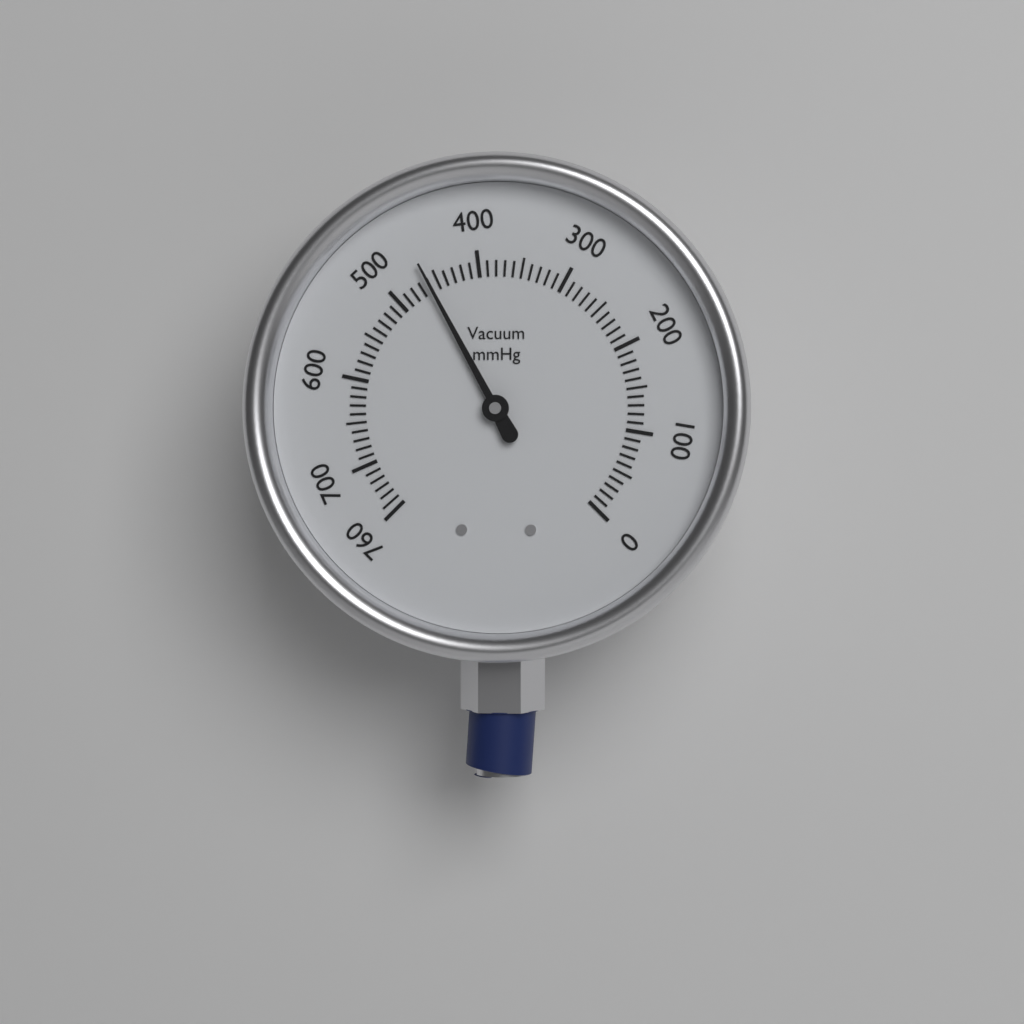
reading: 460 mmHg
